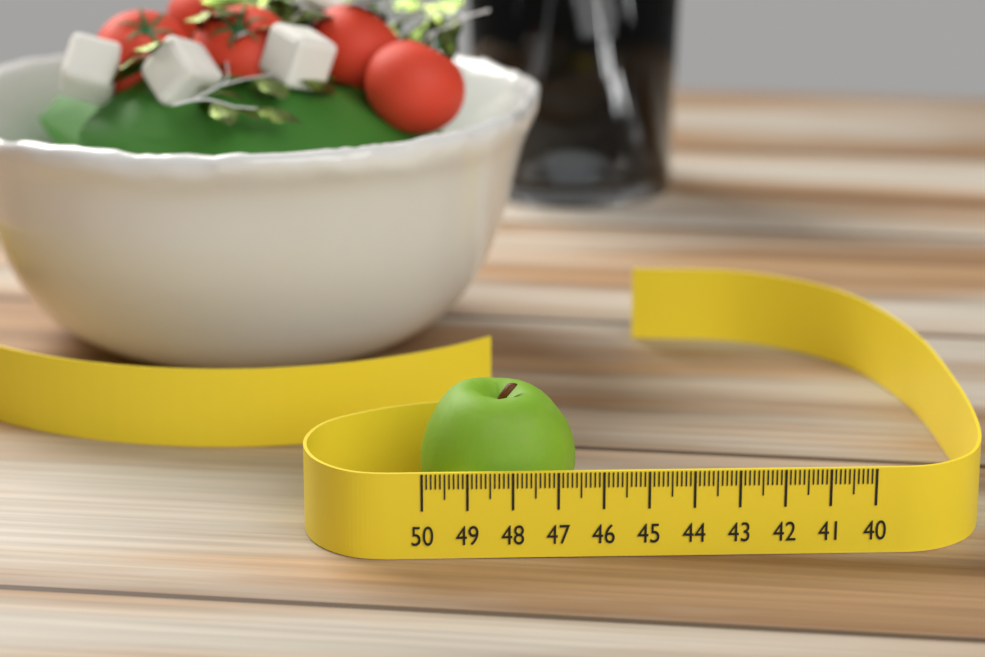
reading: 46.5 (no unit)
